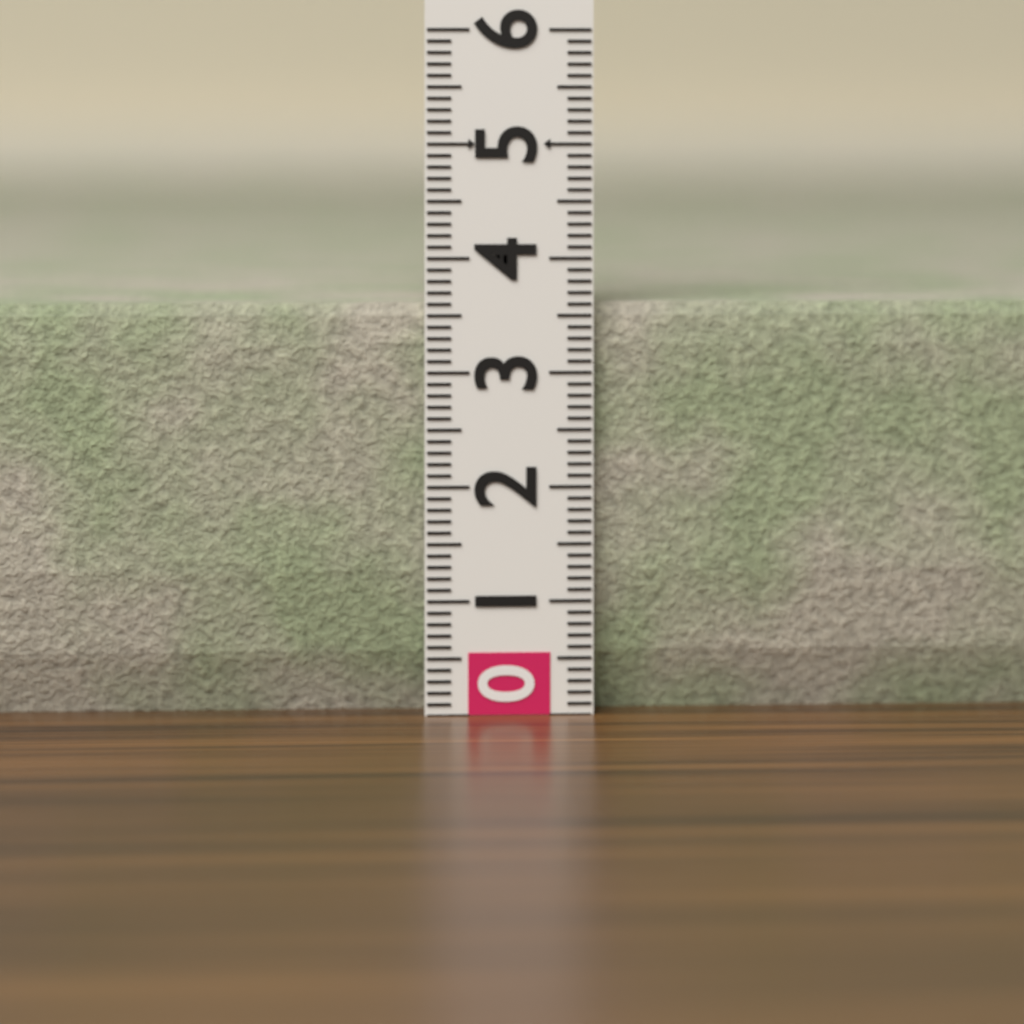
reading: 3.6 (no unit)
